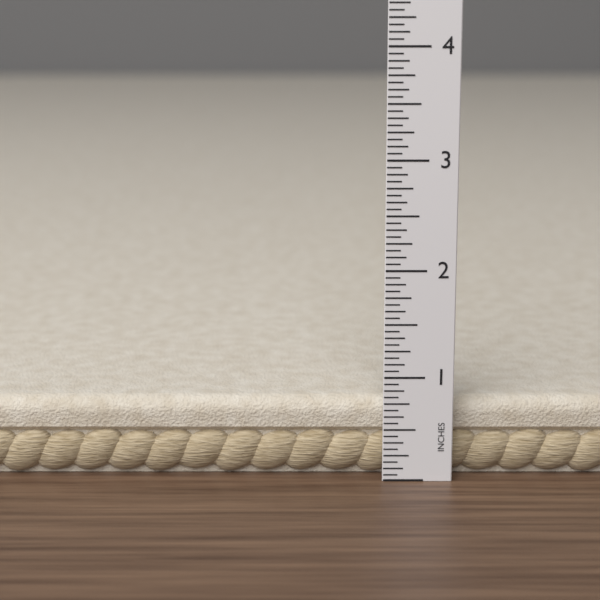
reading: 0.7500 in
